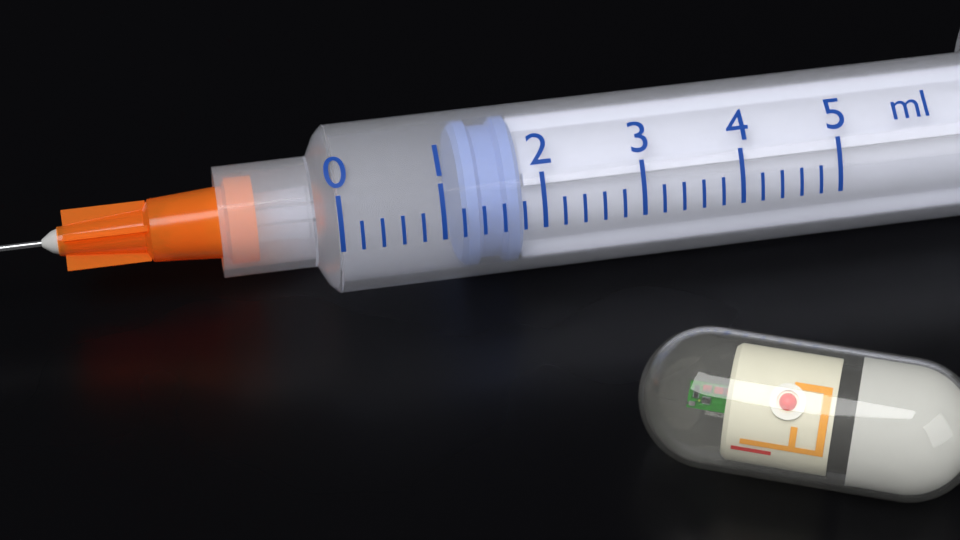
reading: 1.2 ml
